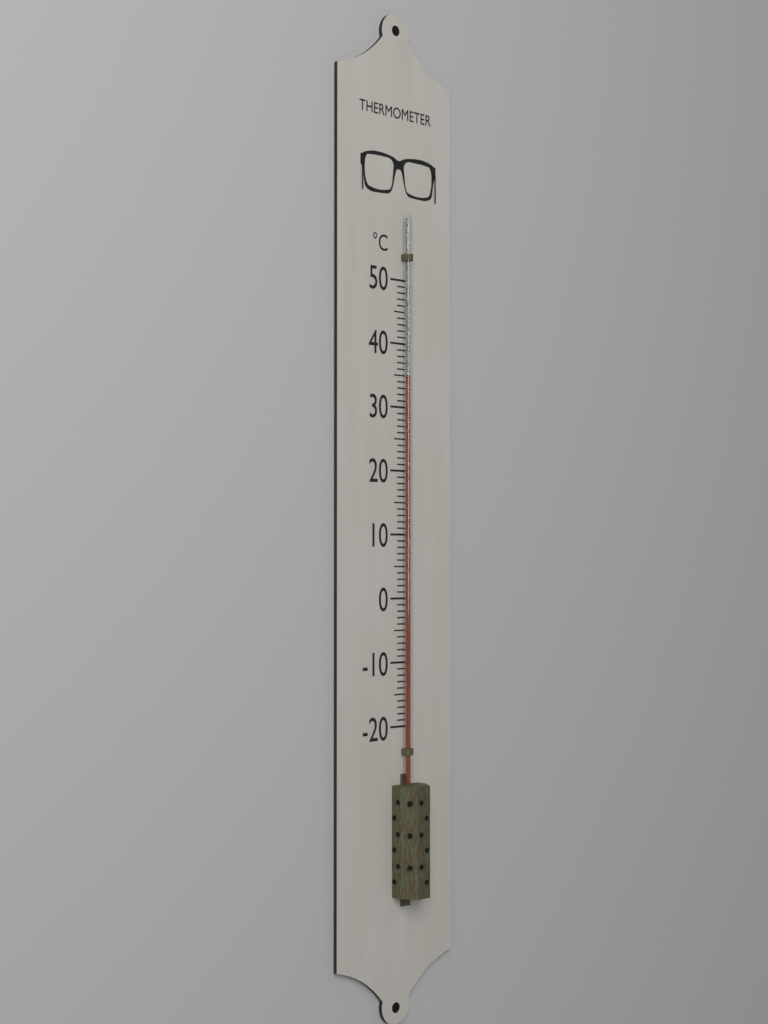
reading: 35 °C
